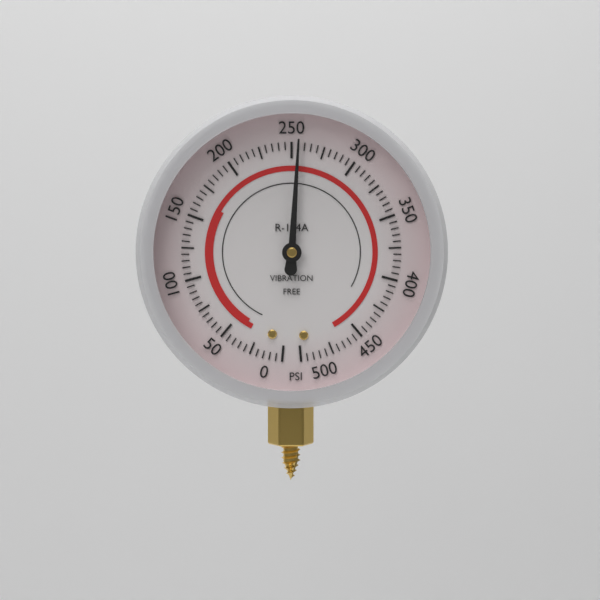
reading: 255 psi
